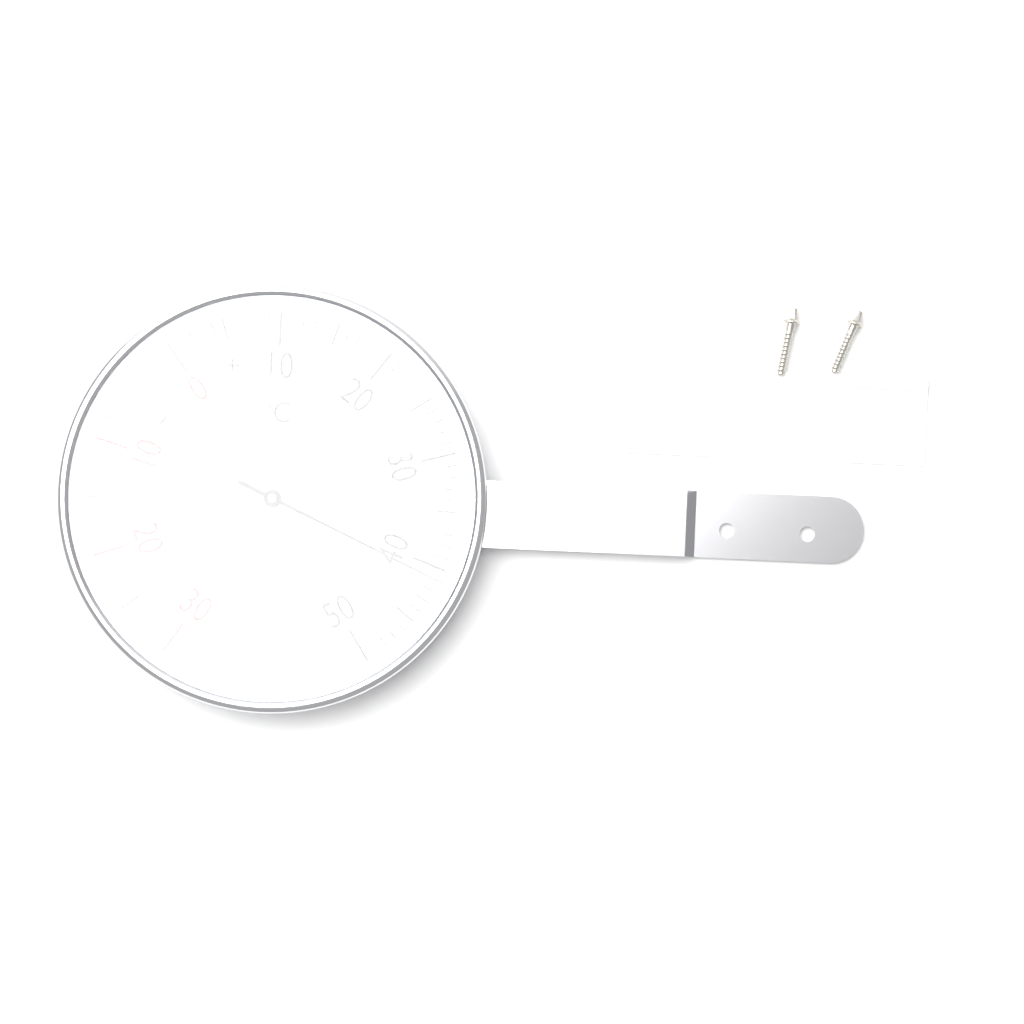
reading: 41 °C
